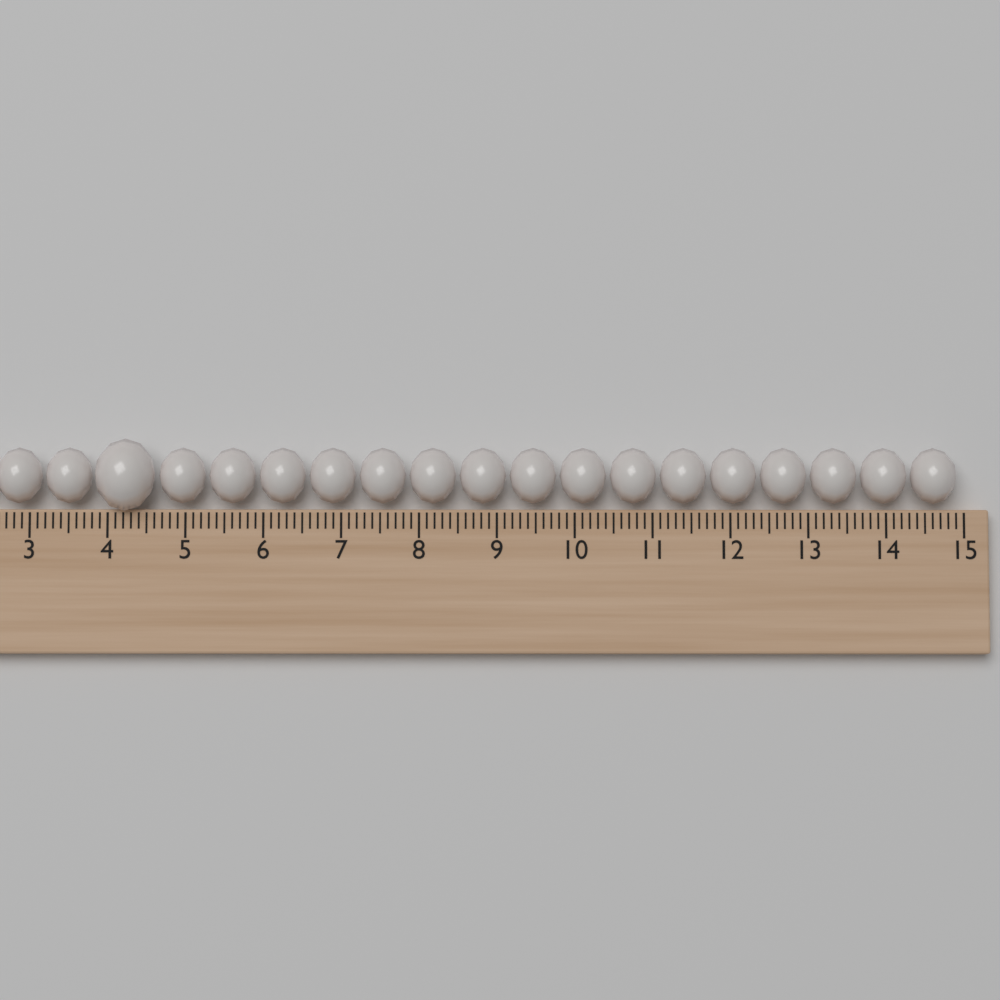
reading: 14.9 (no unit)
